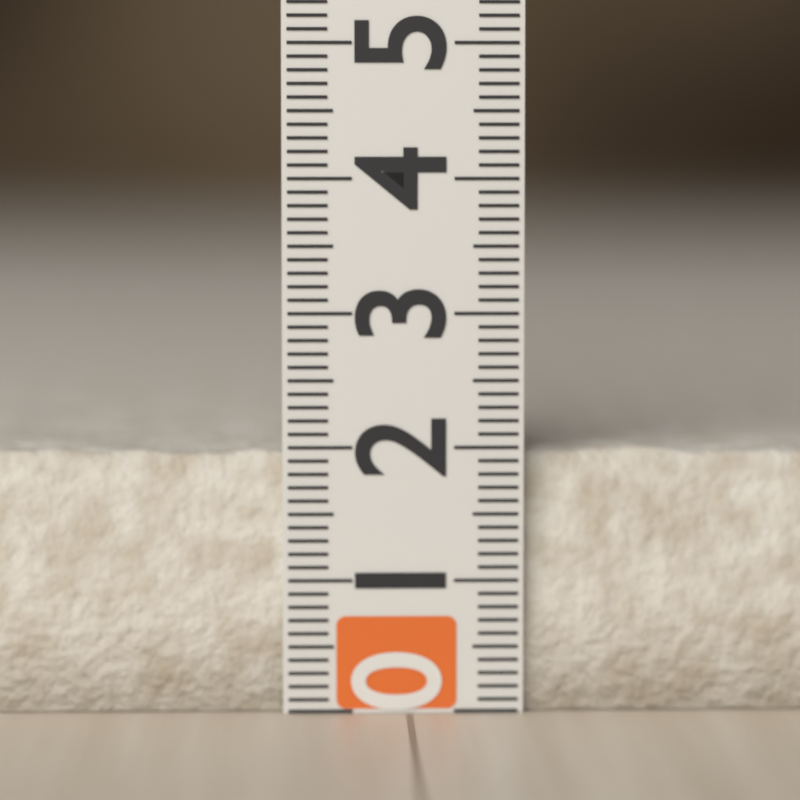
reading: 2.0 (no unit)
